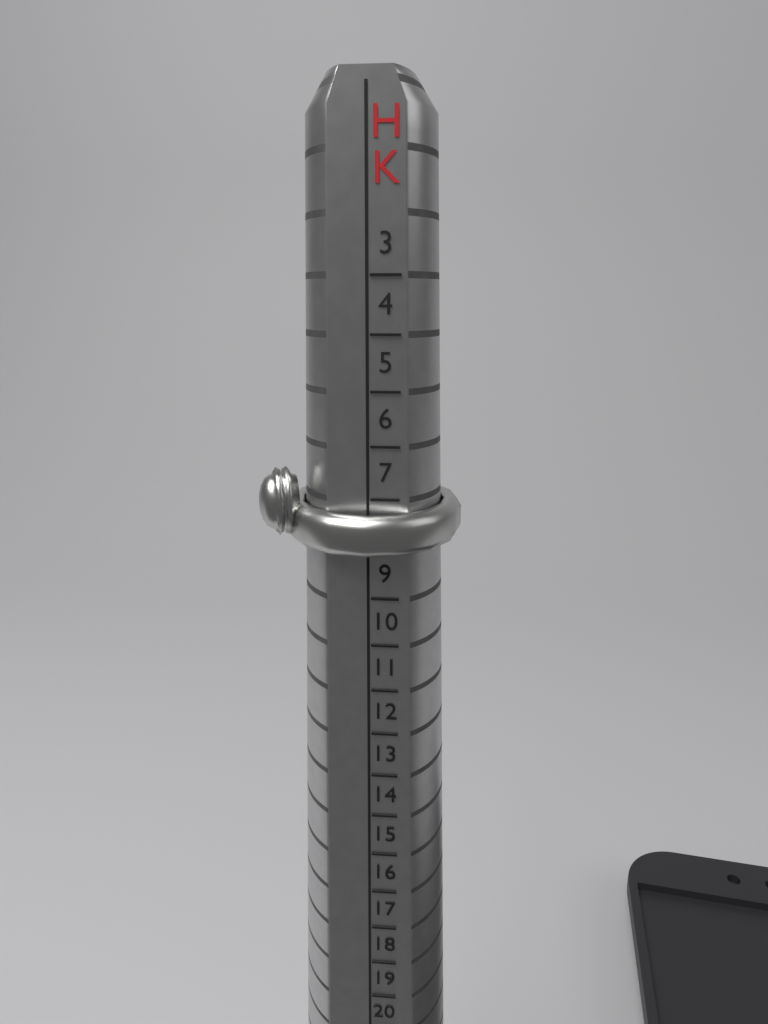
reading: 8 HK
